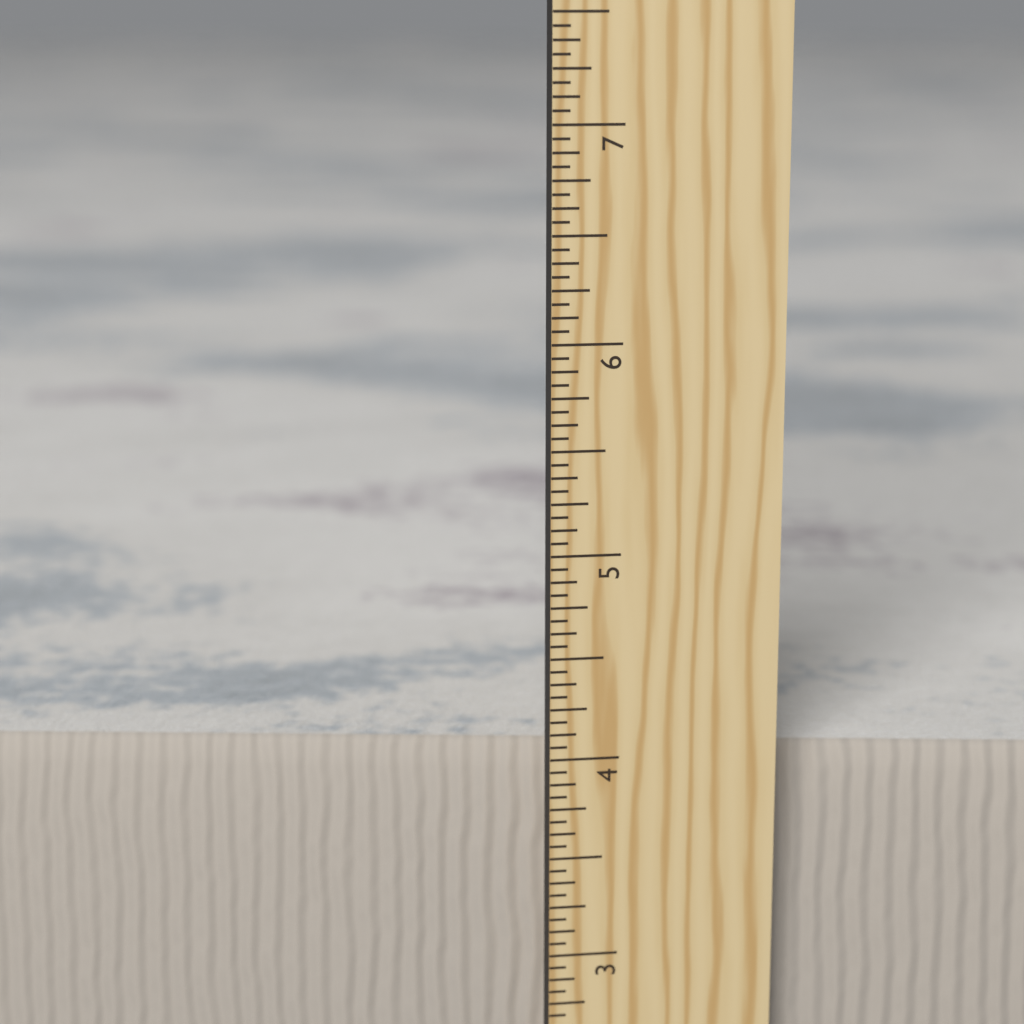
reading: 3.9375 in
